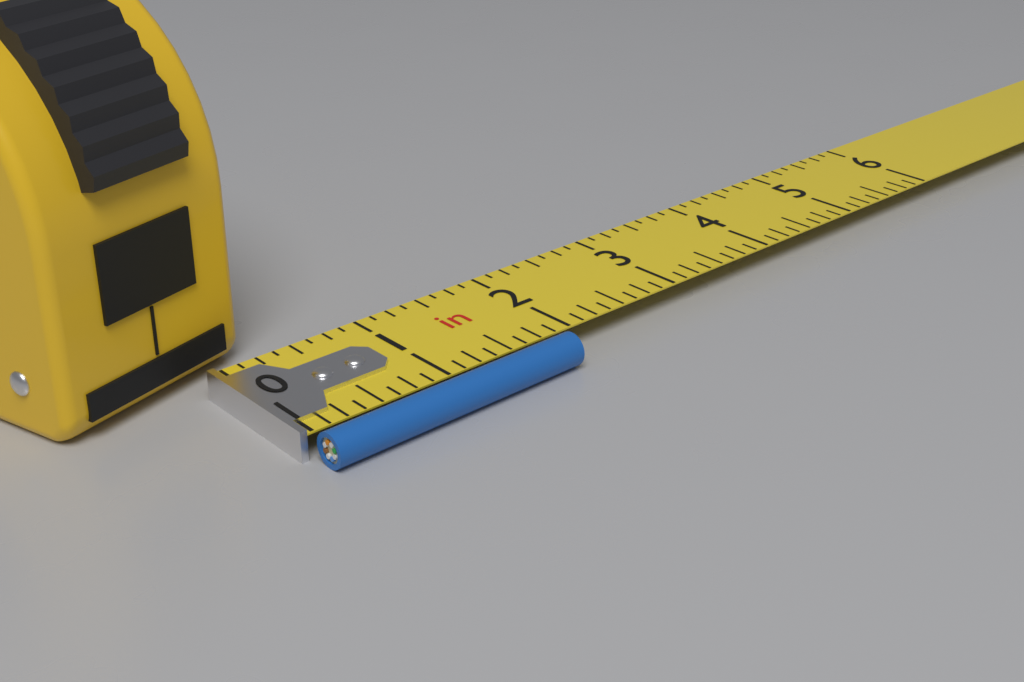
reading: 1.875 in
